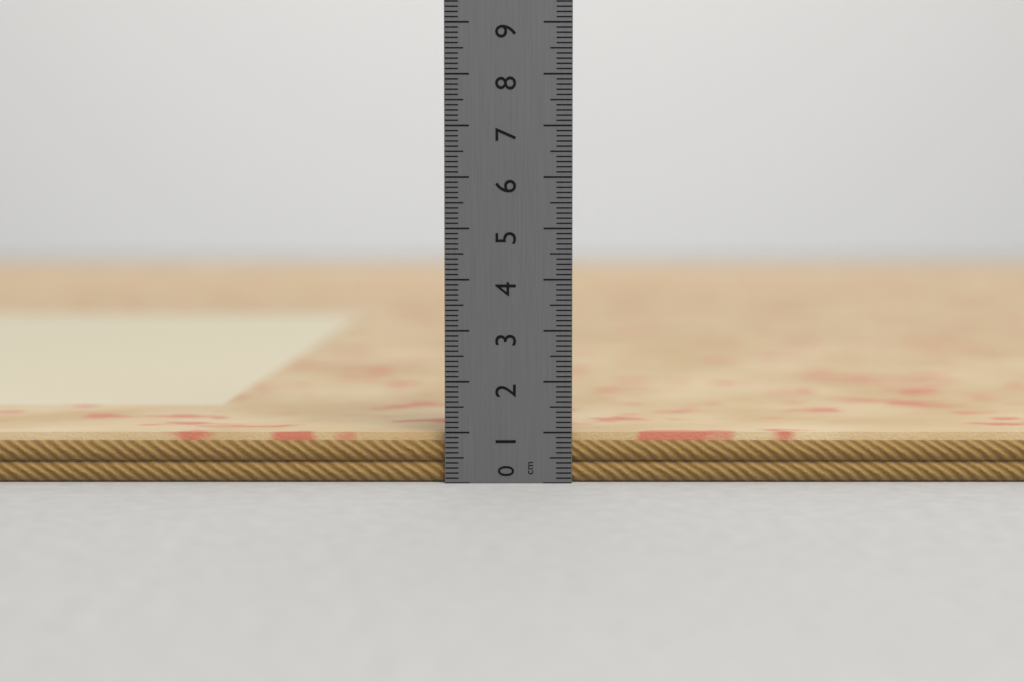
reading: 1.0 cm
